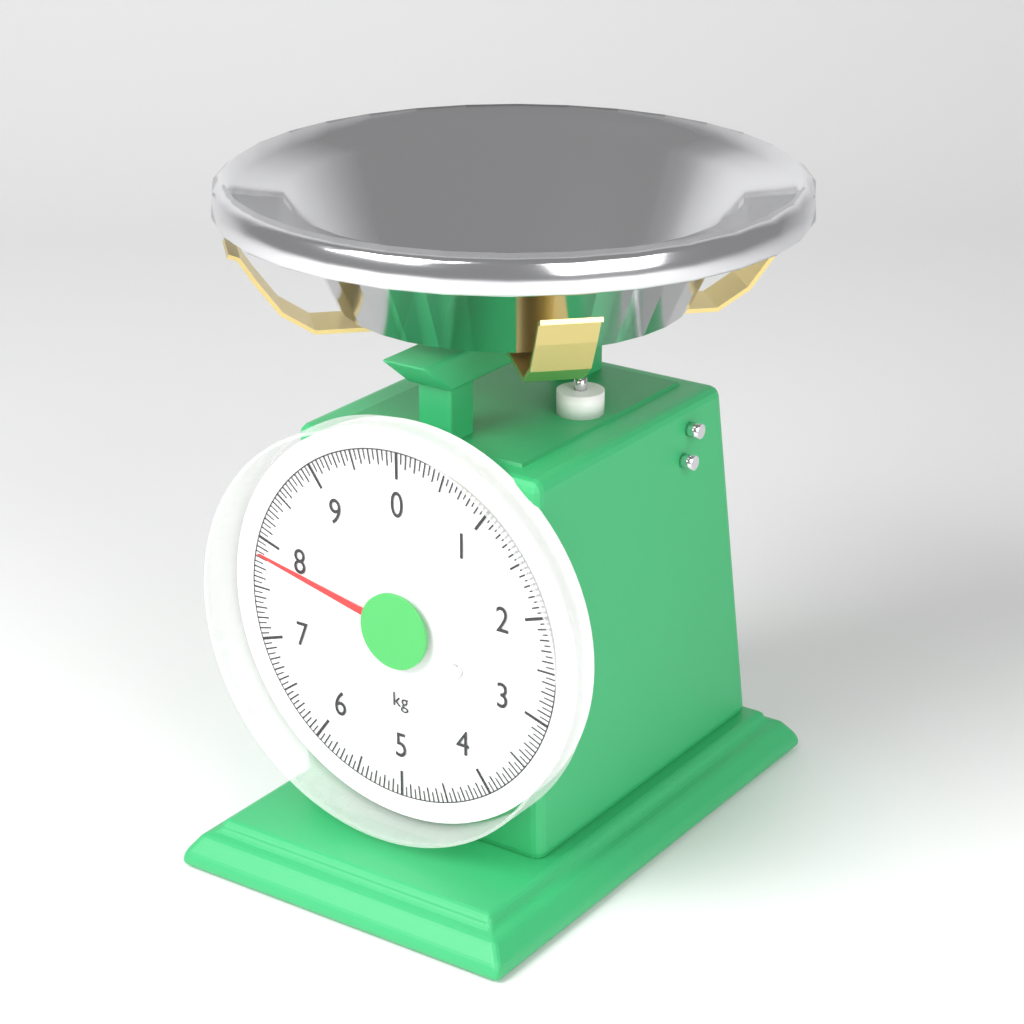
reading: 7.85 kg
